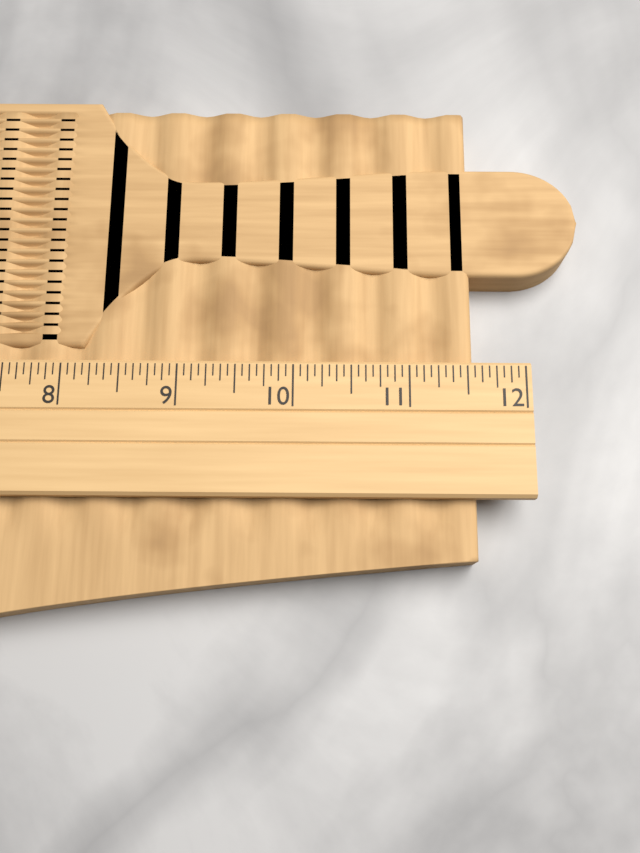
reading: 11.5625 (no unit)
